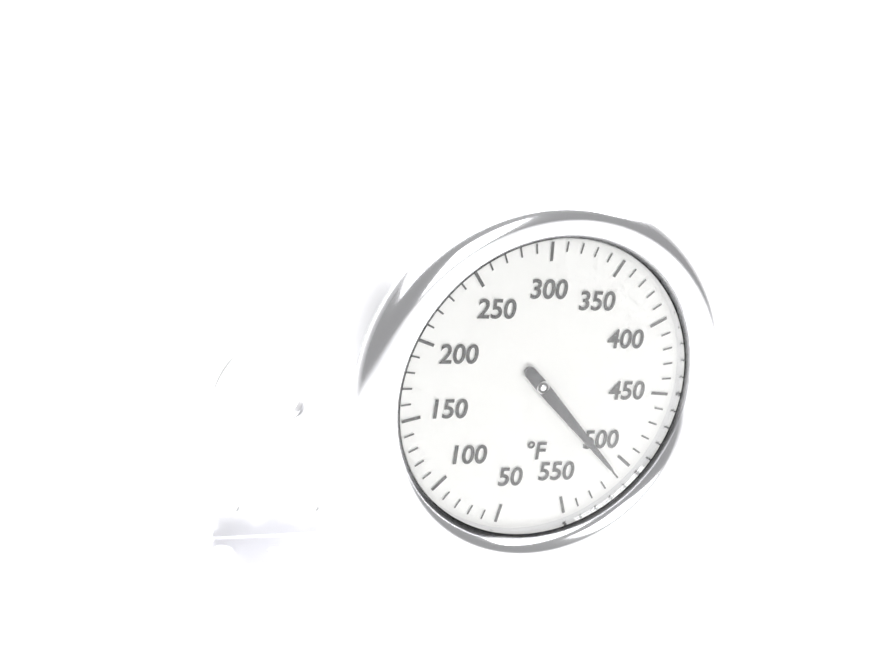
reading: 510 °F
